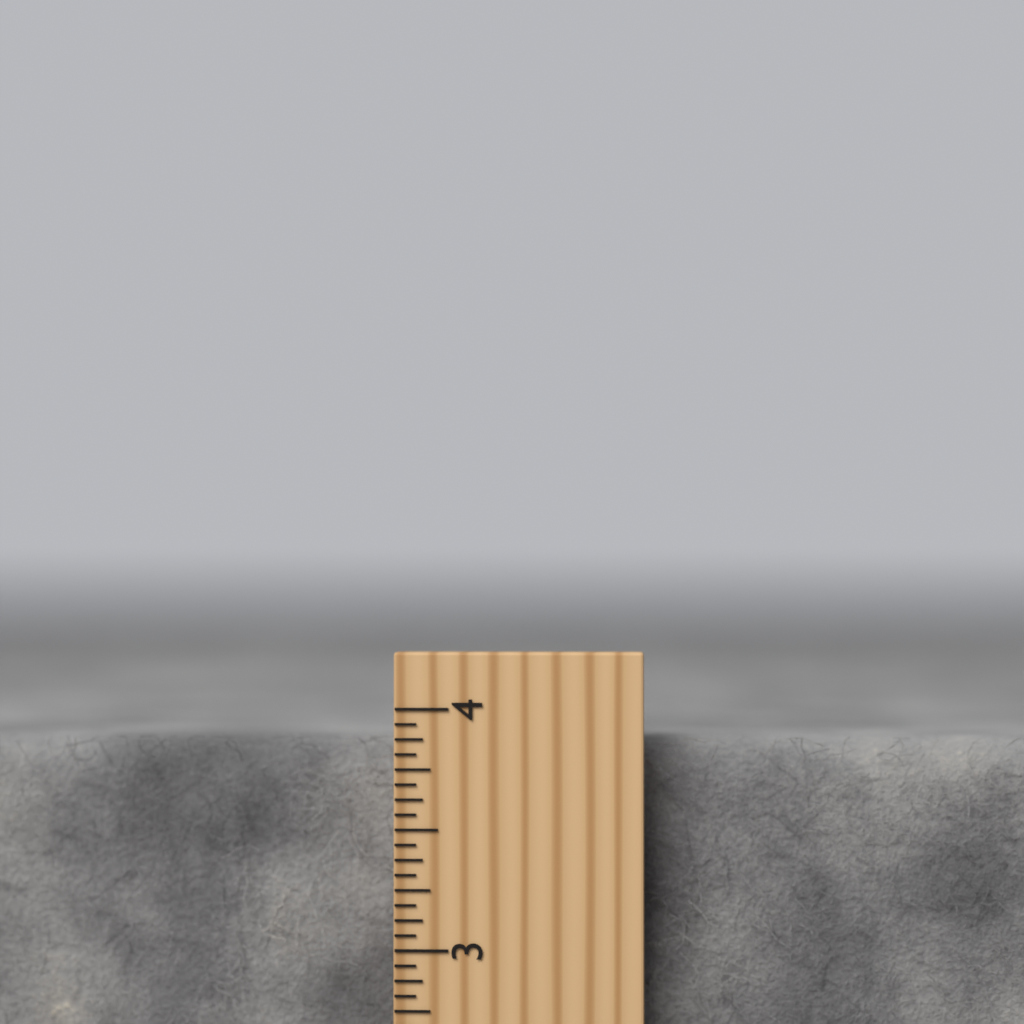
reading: 3.8750 inch
